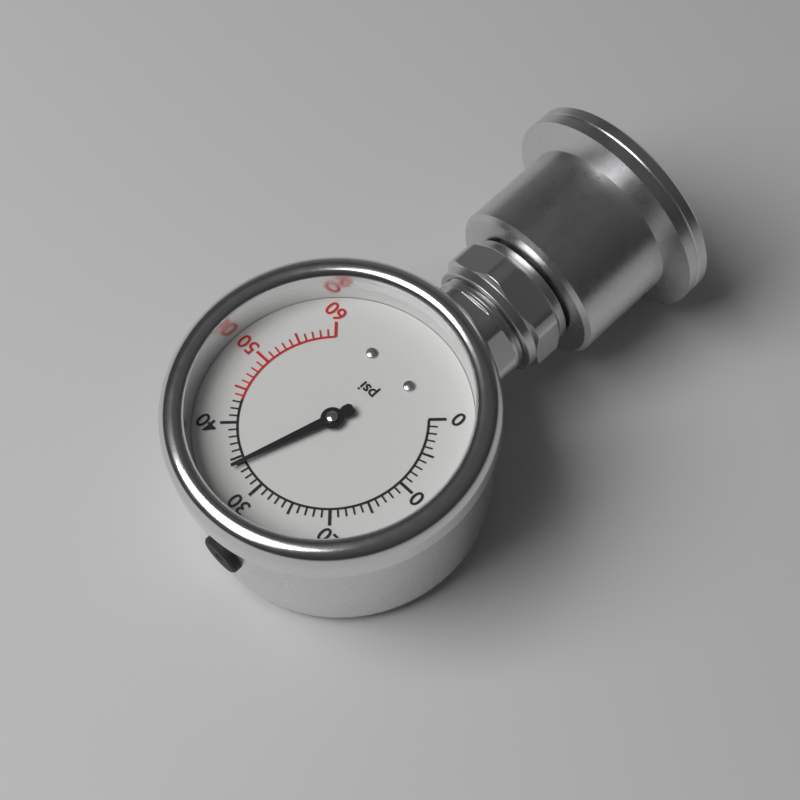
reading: 34 psi
